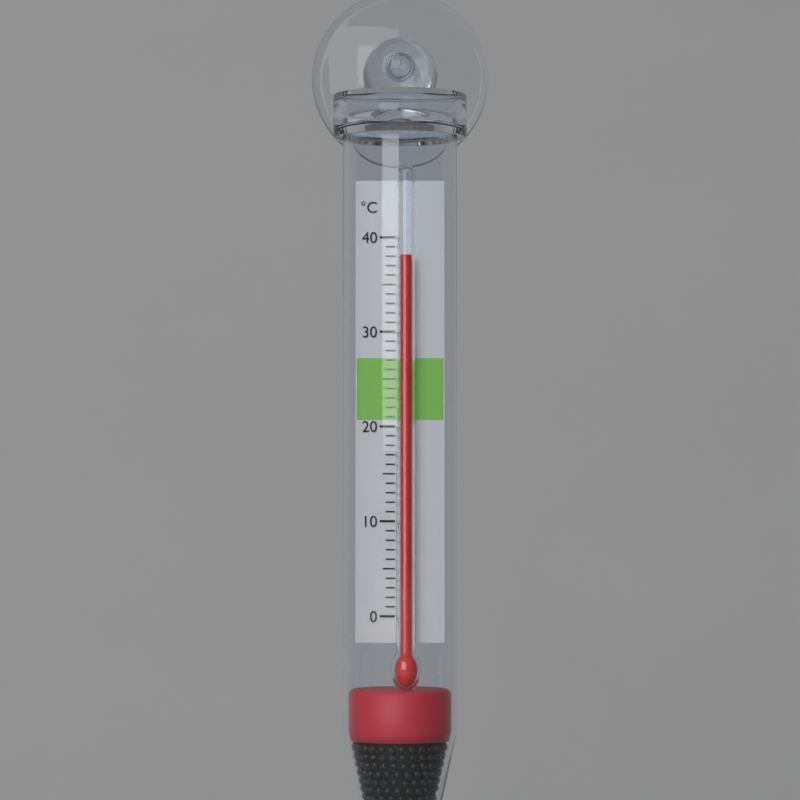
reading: 38 °C
